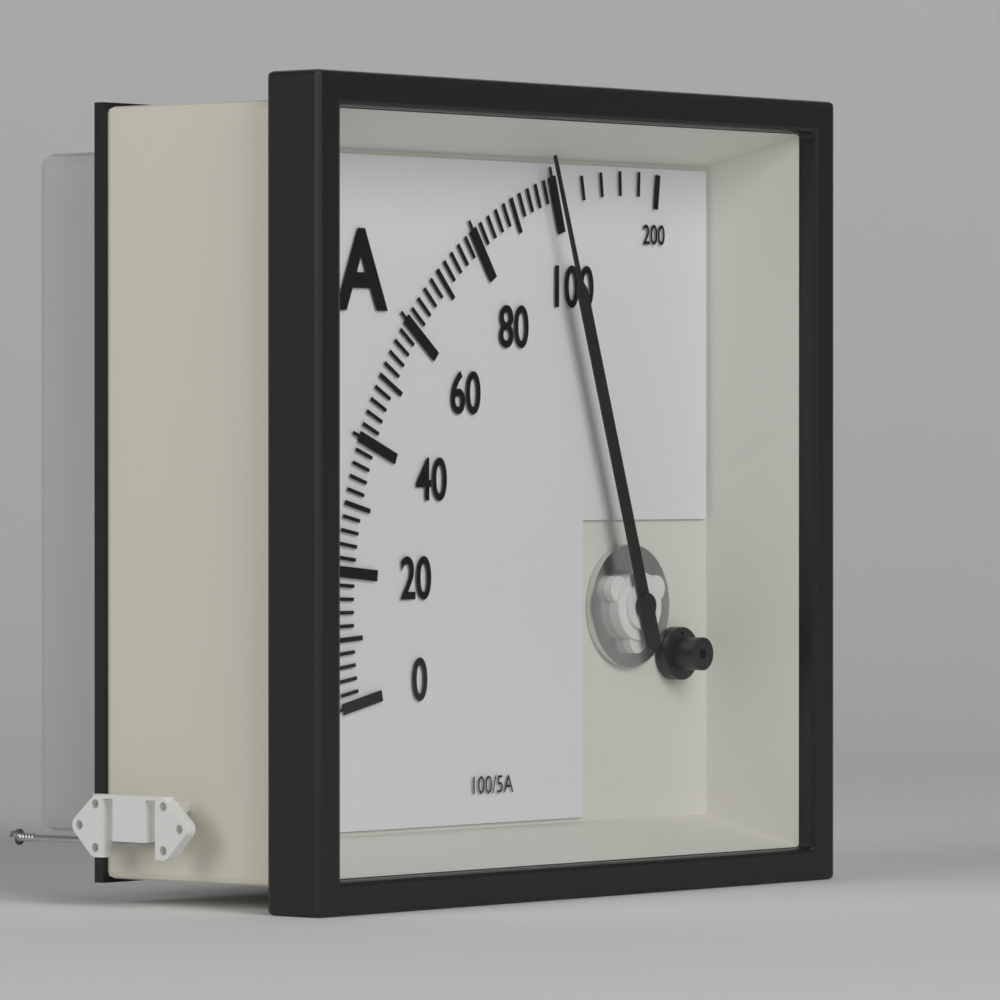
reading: 98 A
